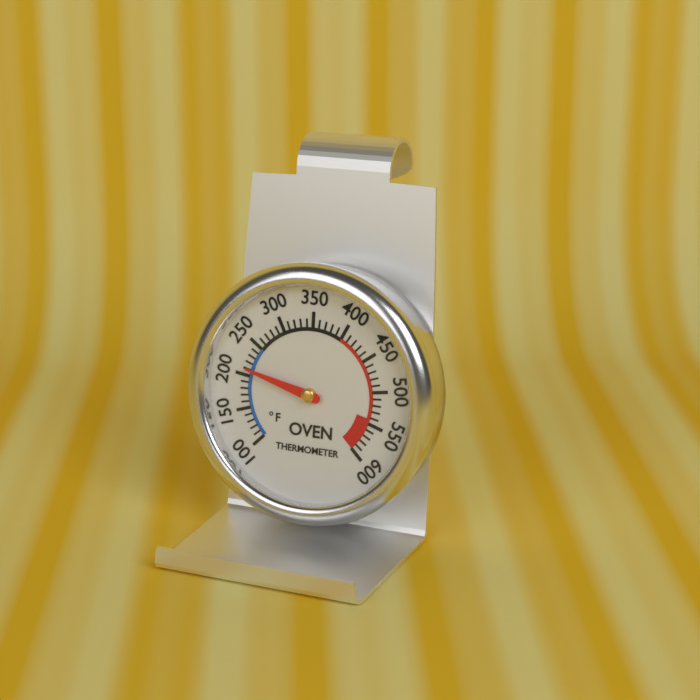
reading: 210 °F
